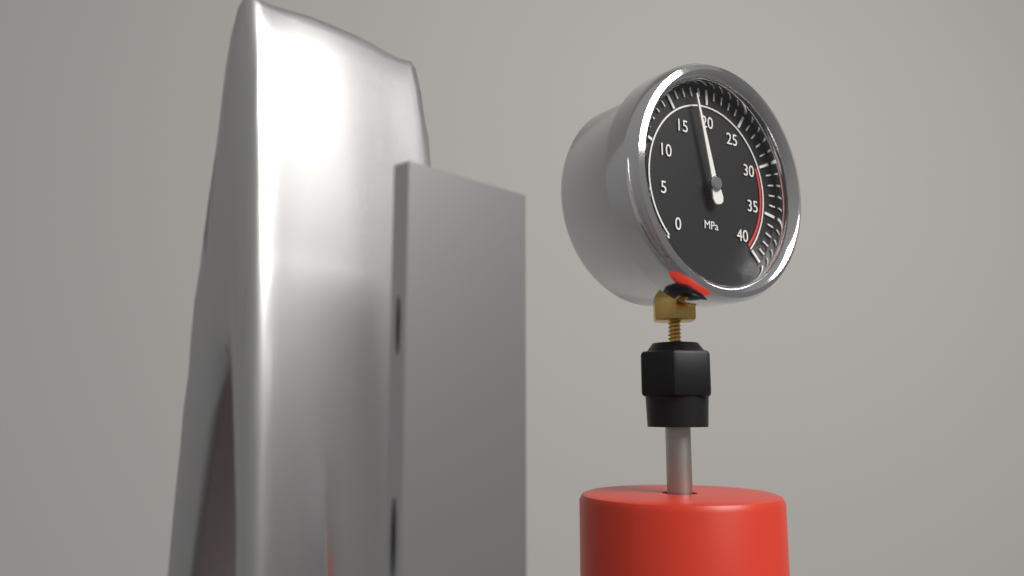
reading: 18 MPa
